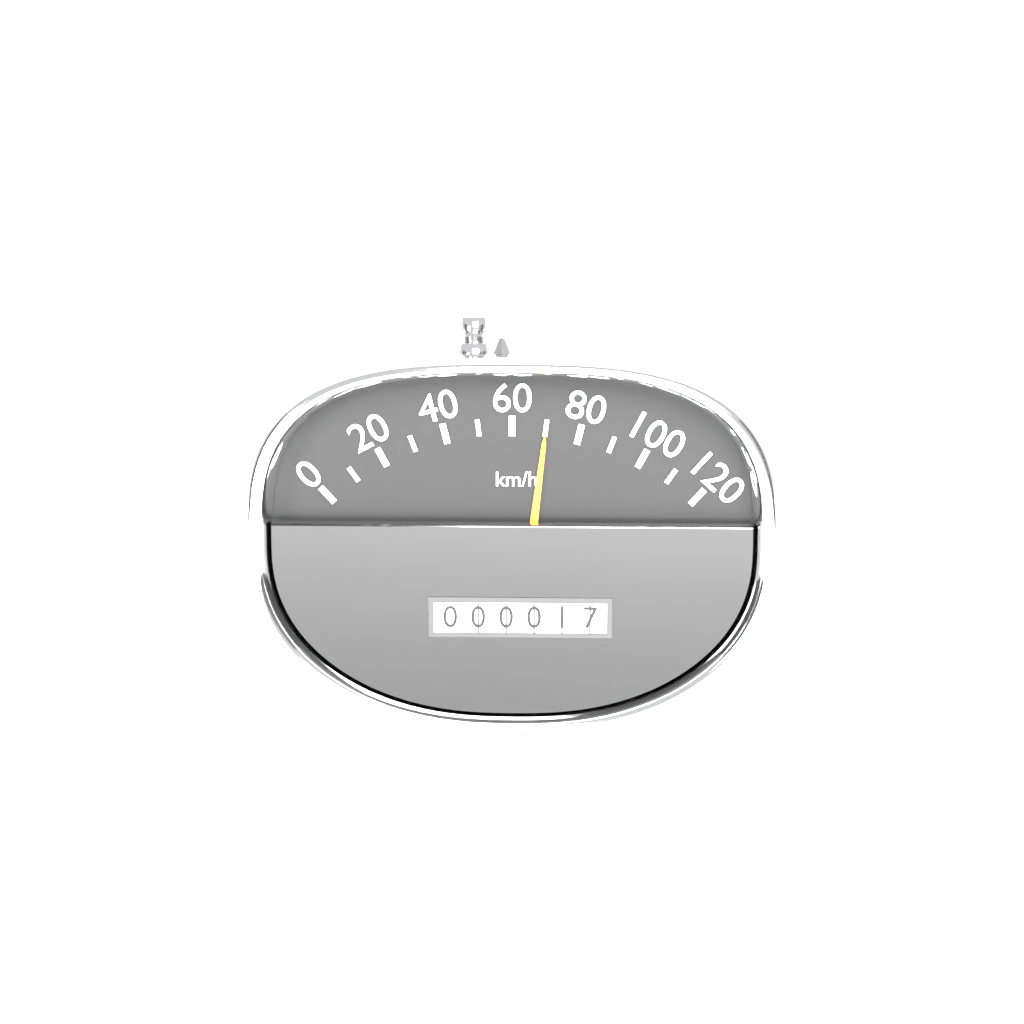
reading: 70 km/h
